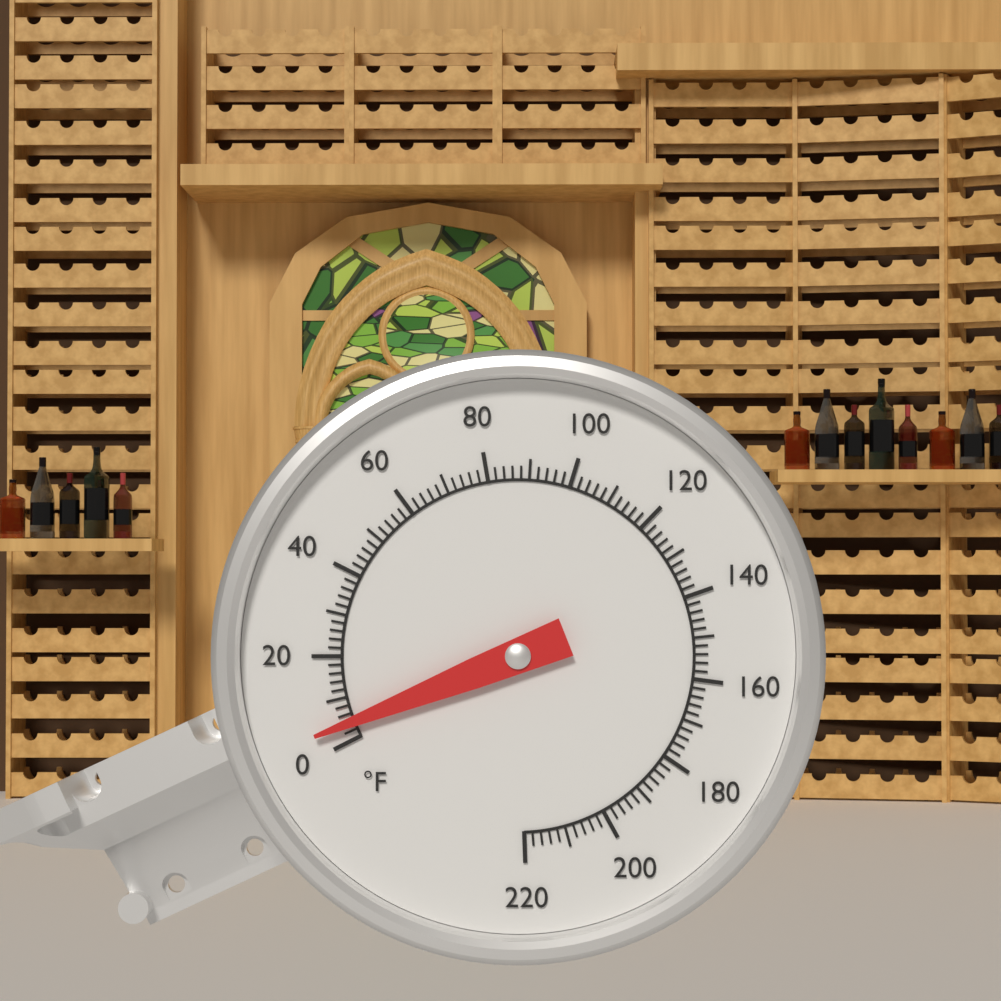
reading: 4 °F
